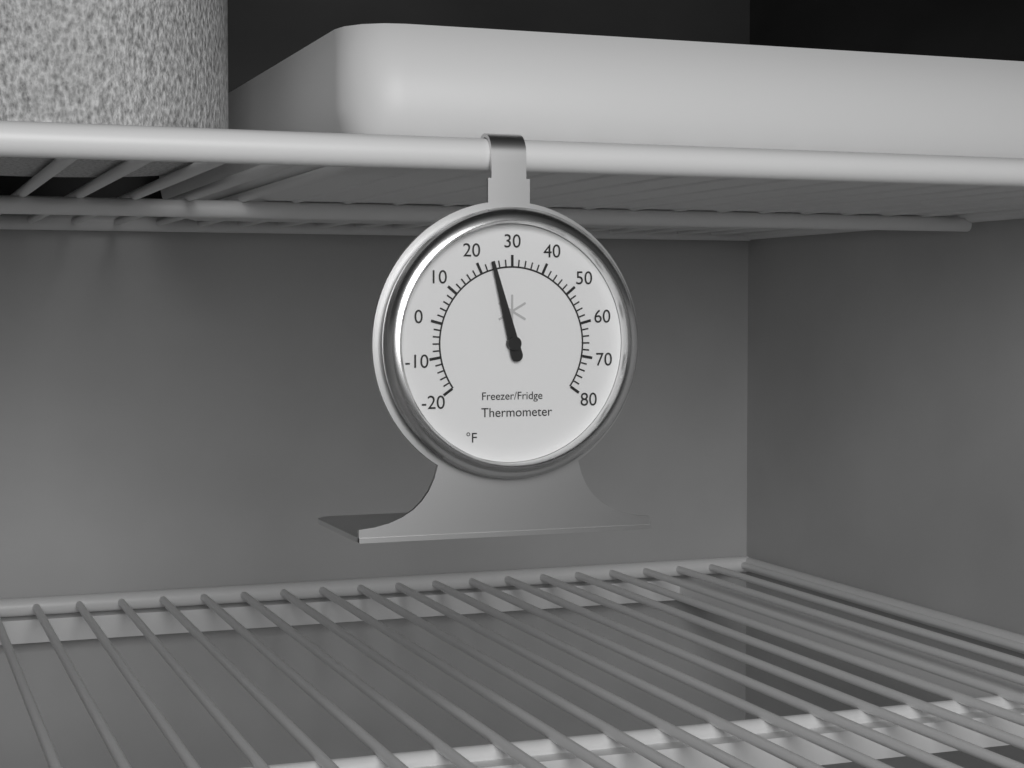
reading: 24 °F
